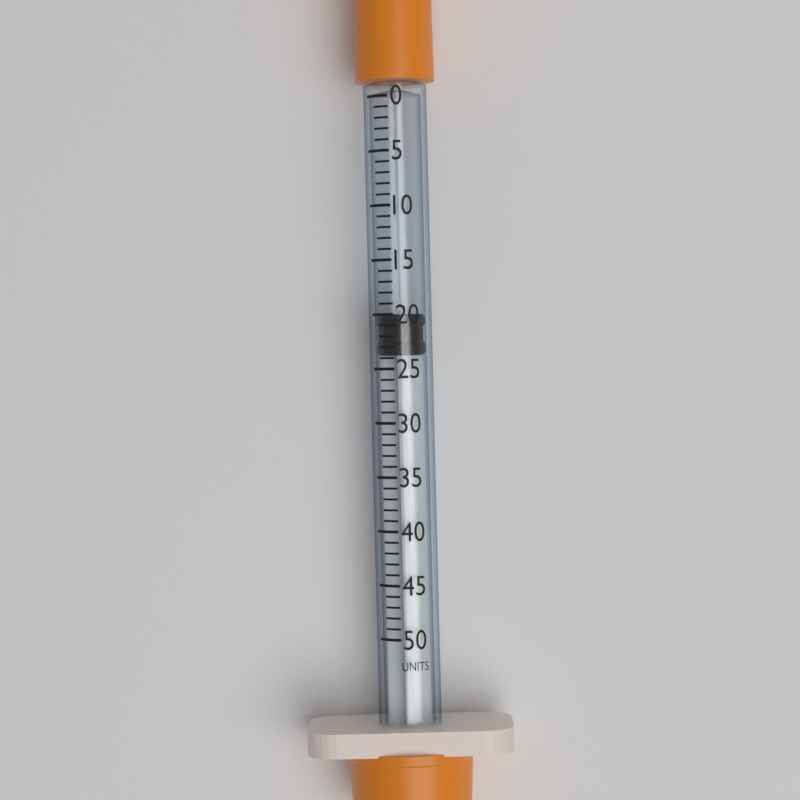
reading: 20 units
